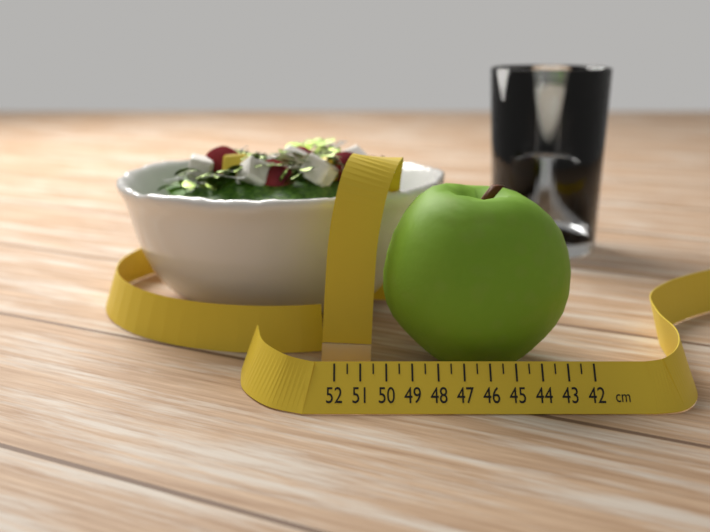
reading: 50.0 cm
